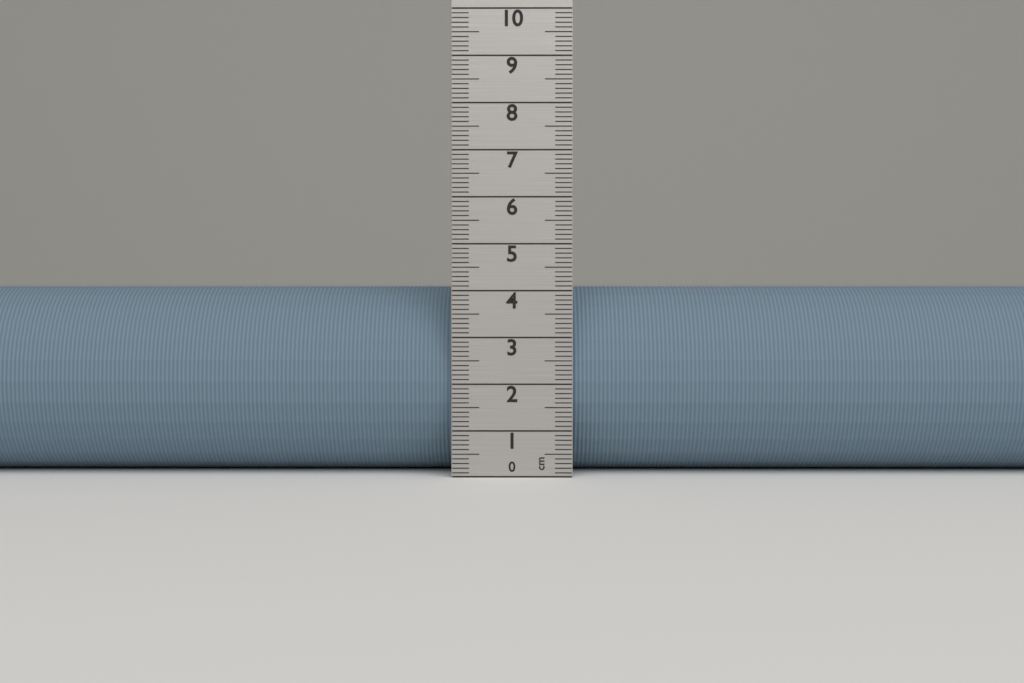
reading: 4.1 cm
